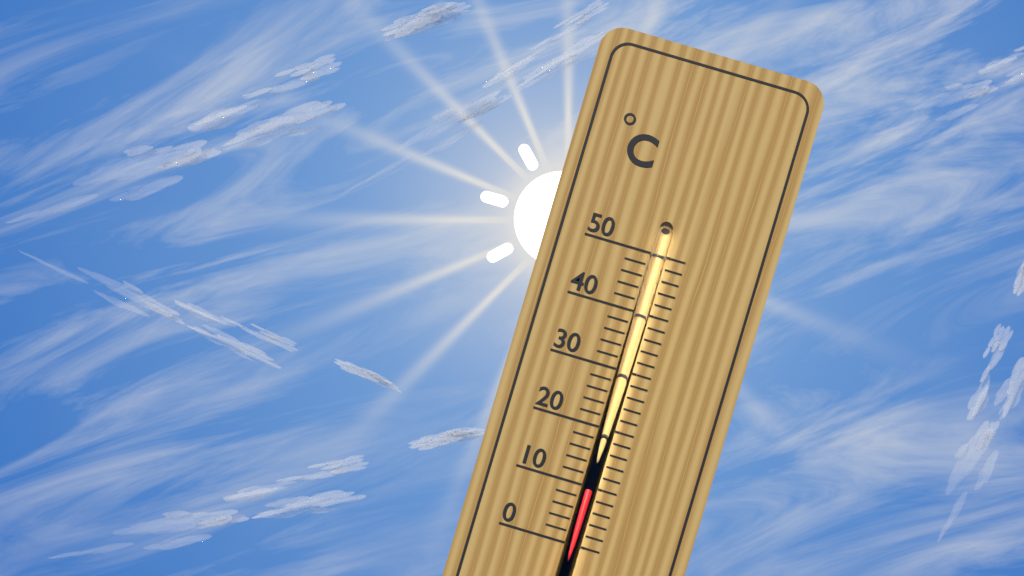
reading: 10 °C
